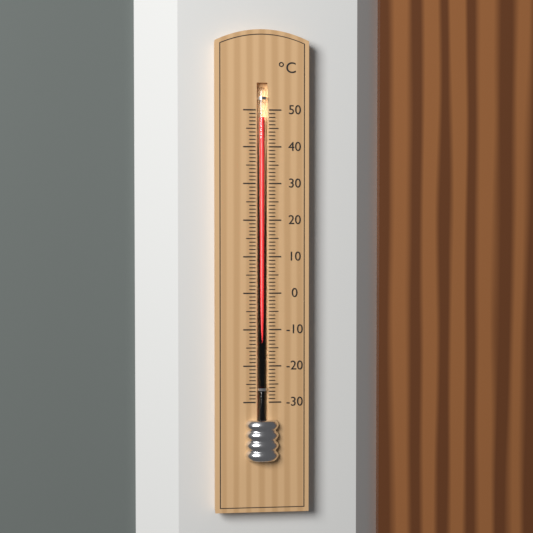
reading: 48 °C
